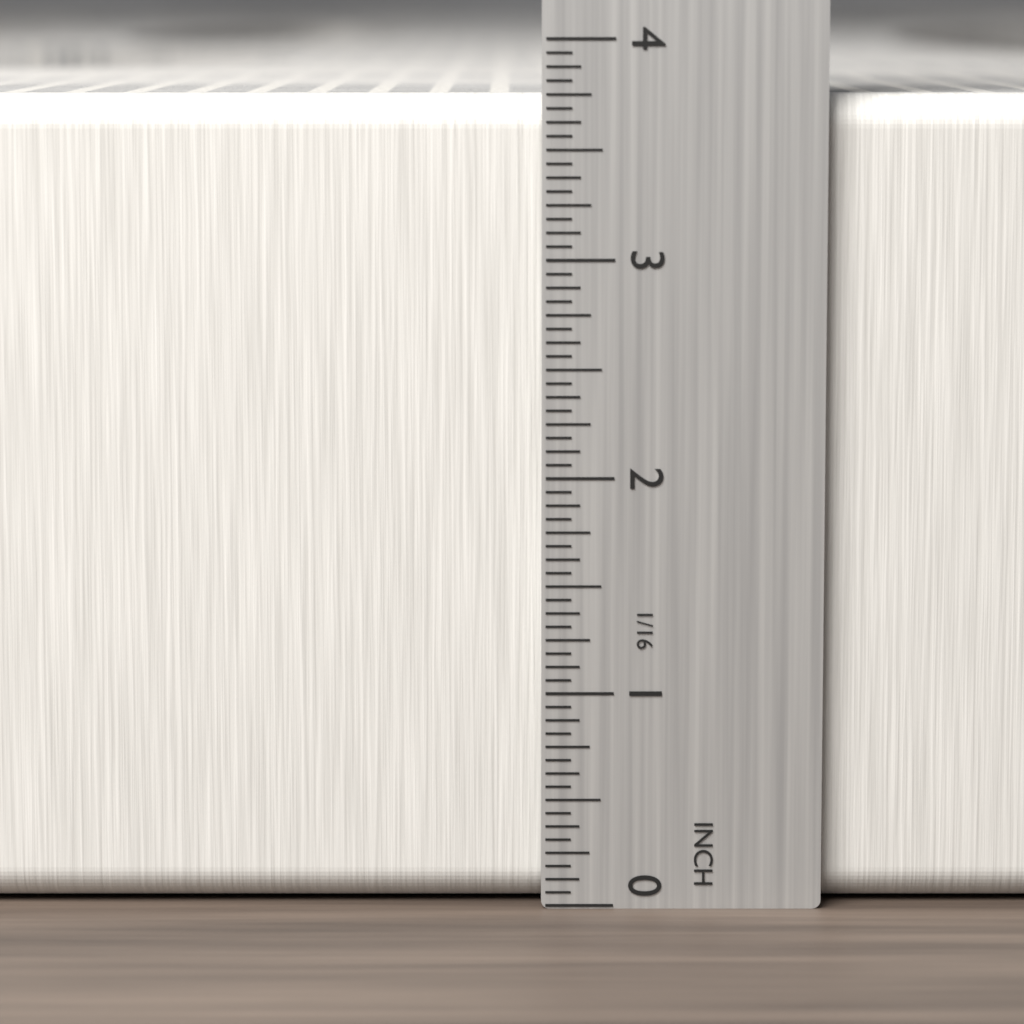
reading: 3.7500 in
